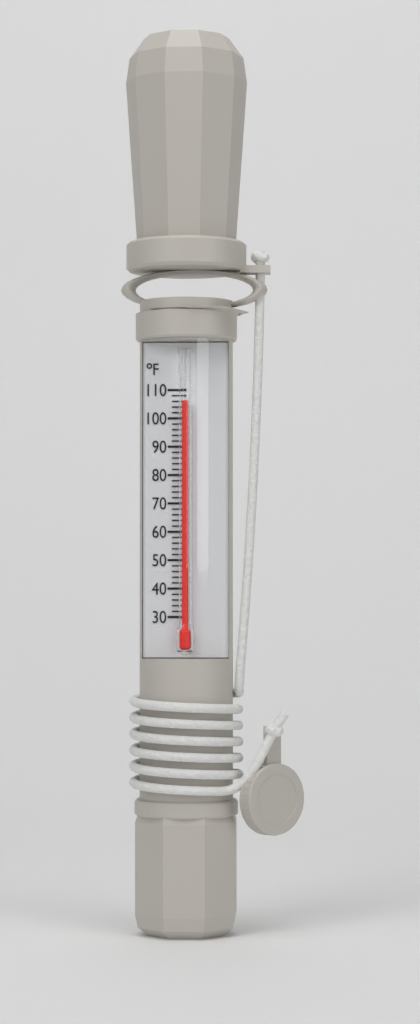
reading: 106 °F
